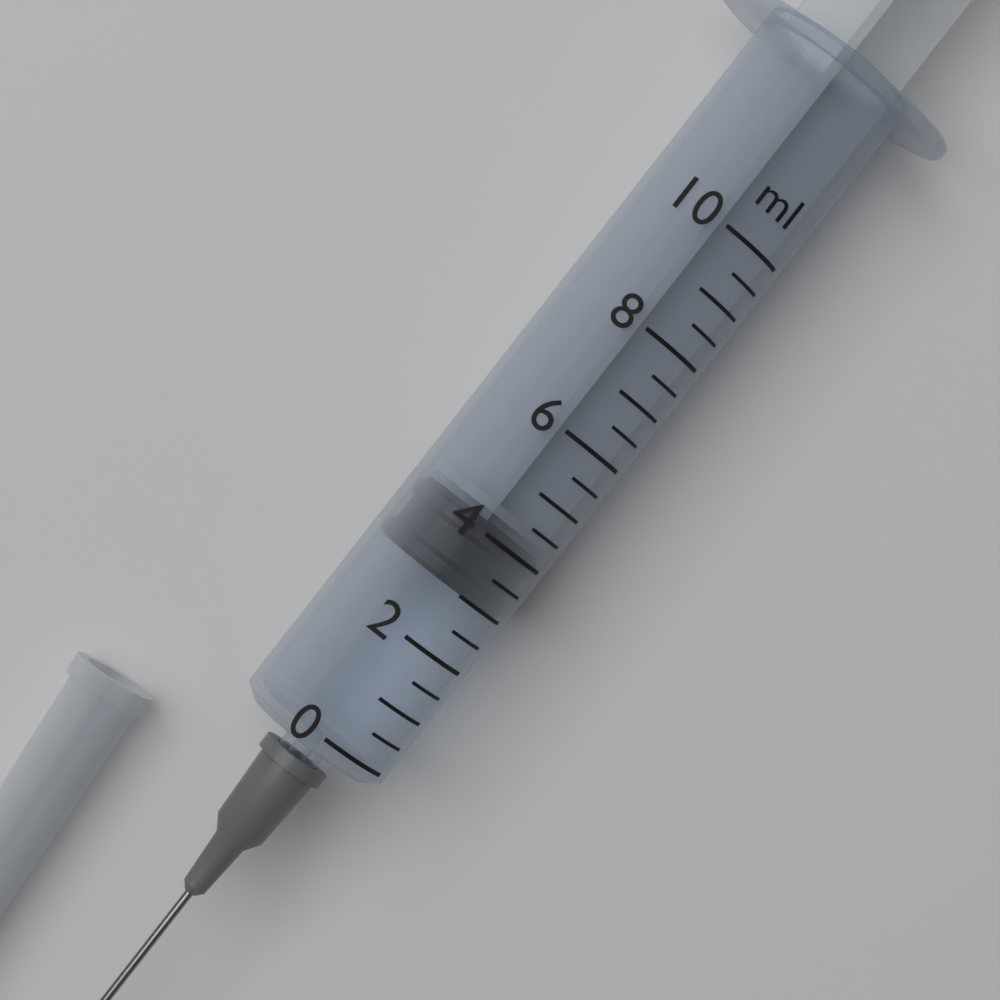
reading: 3.0 ml
